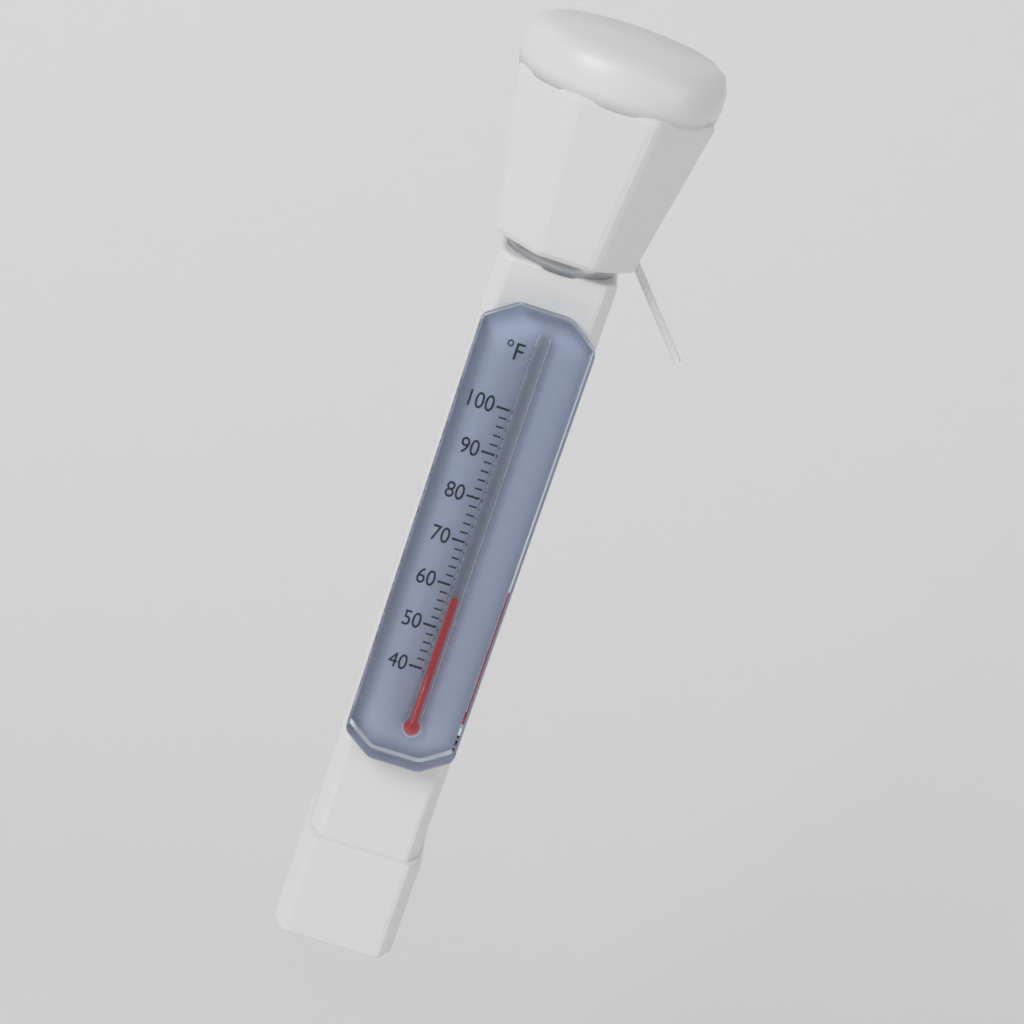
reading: 58 °F
